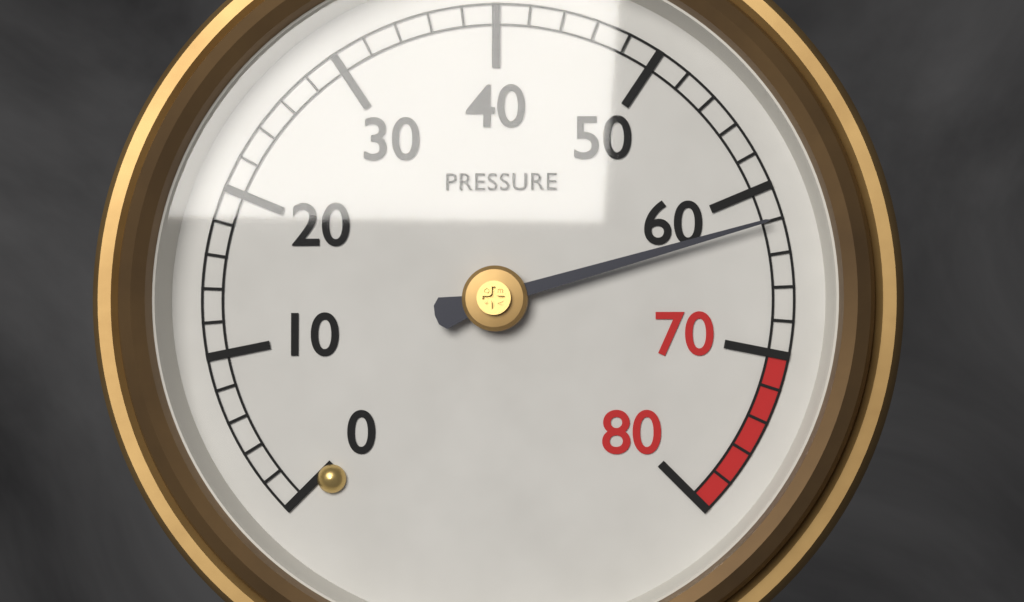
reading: 62 (no unit)
